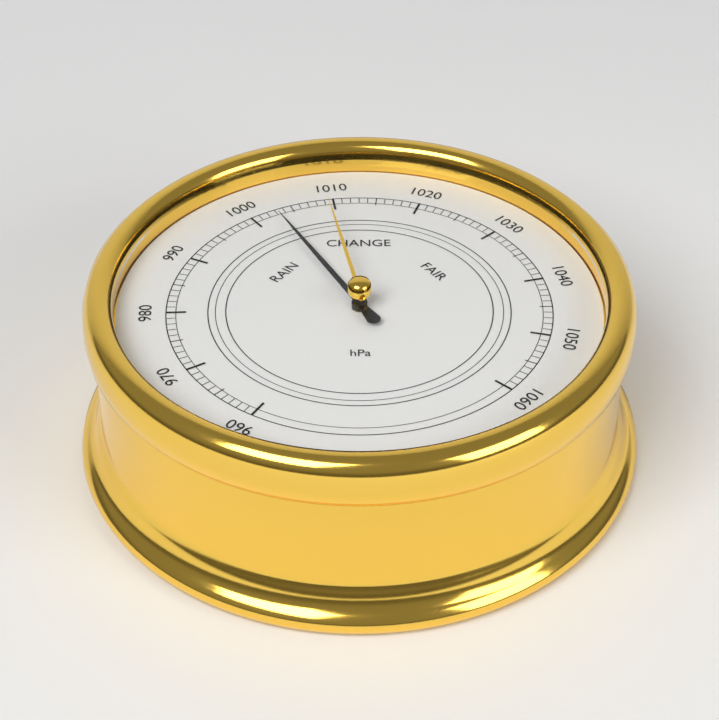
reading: 1003 hPa
